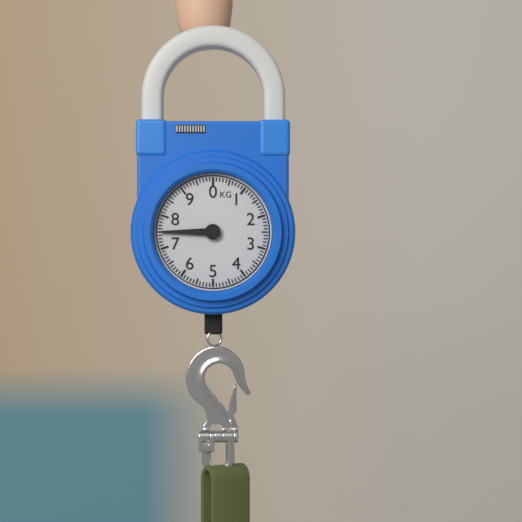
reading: 7.5 kg
